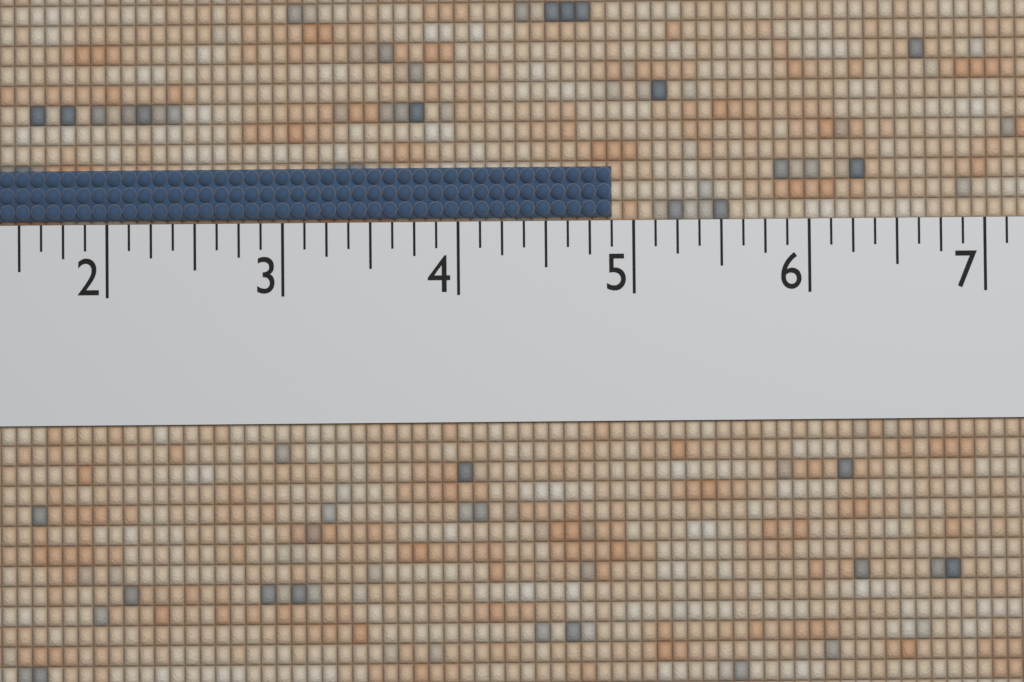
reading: 4.875 (no unit)
